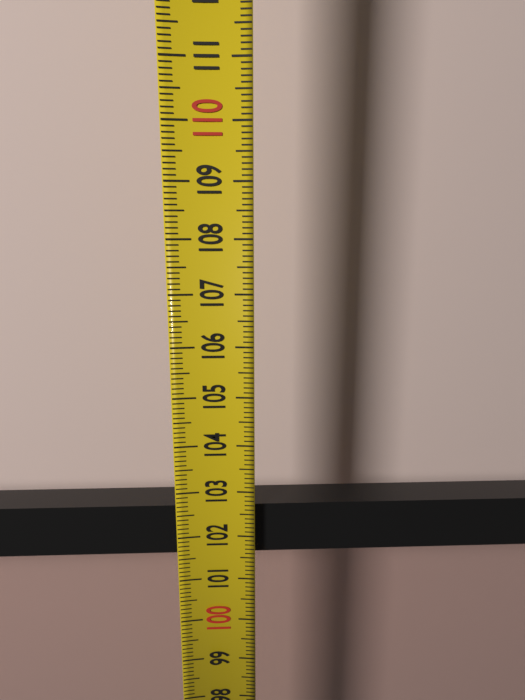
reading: 102.6 (no unit)
